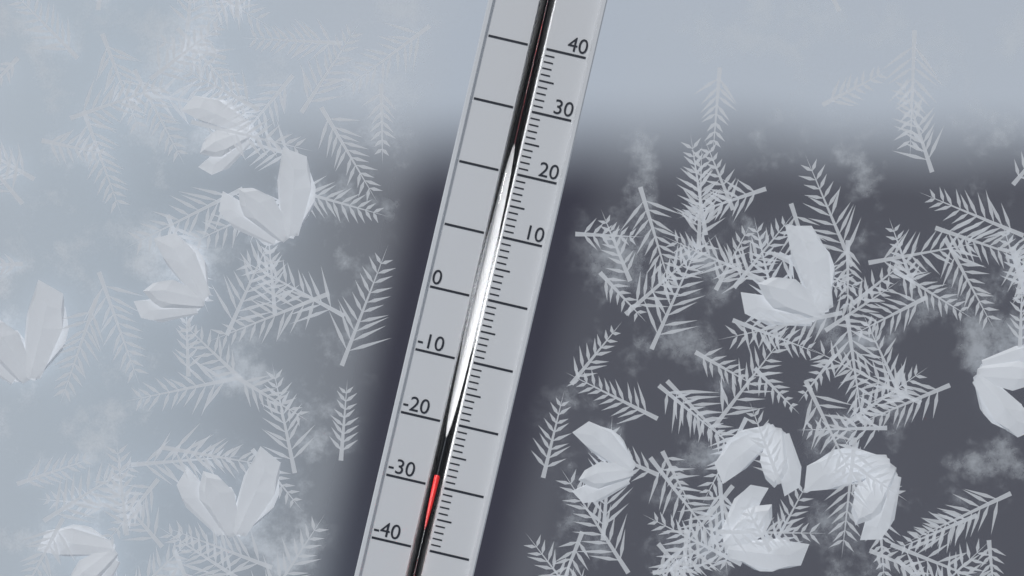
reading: -28 (no unit)
